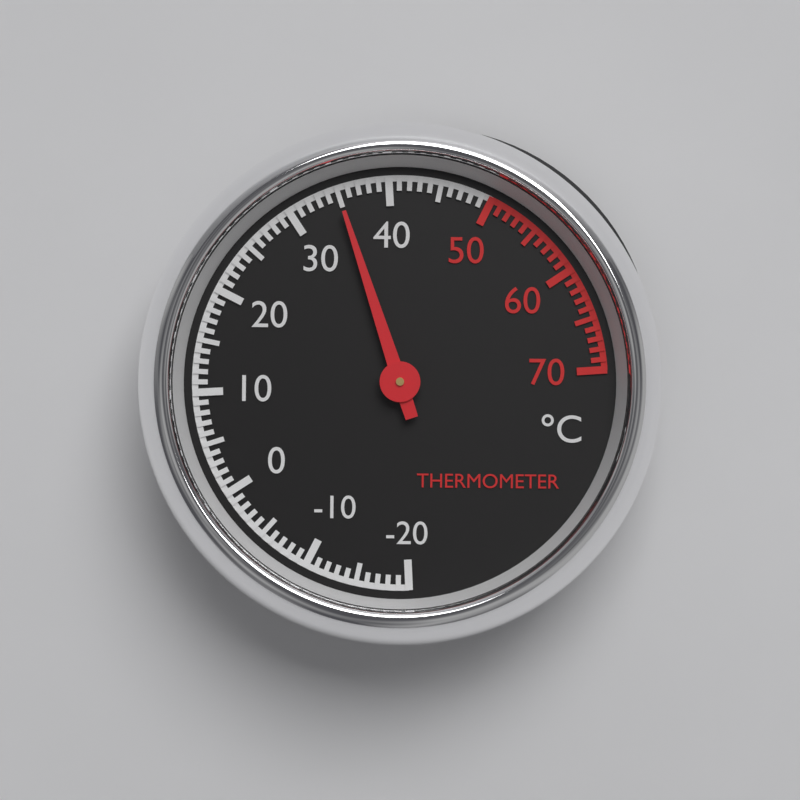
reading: 35 °C
